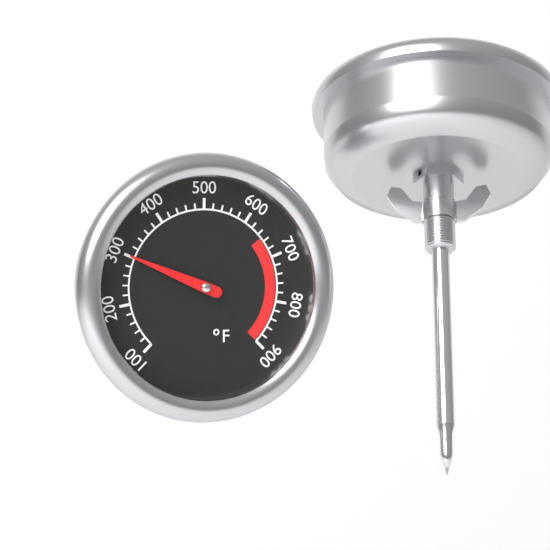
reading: 300 °F
